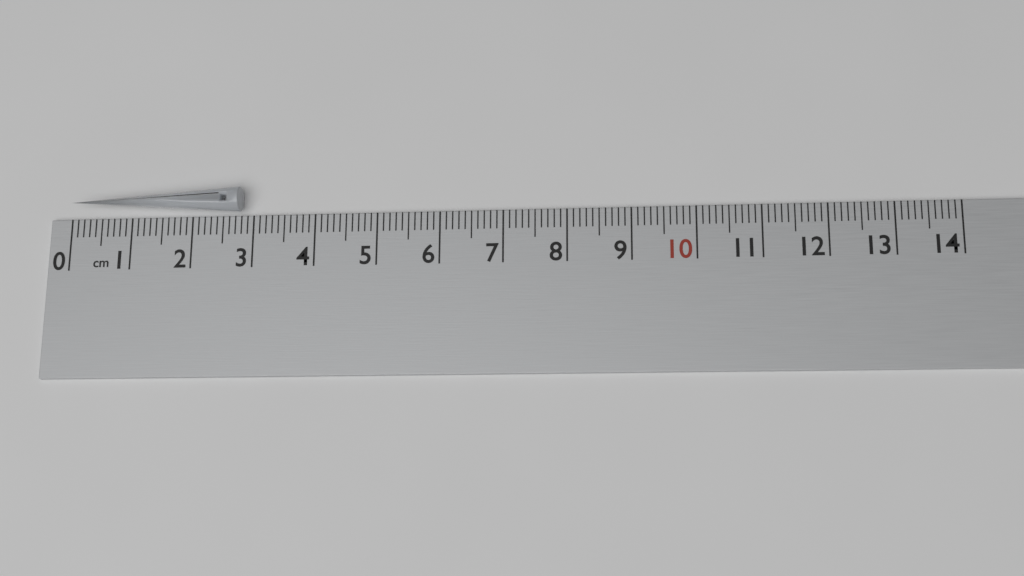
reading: 2.8 cm
